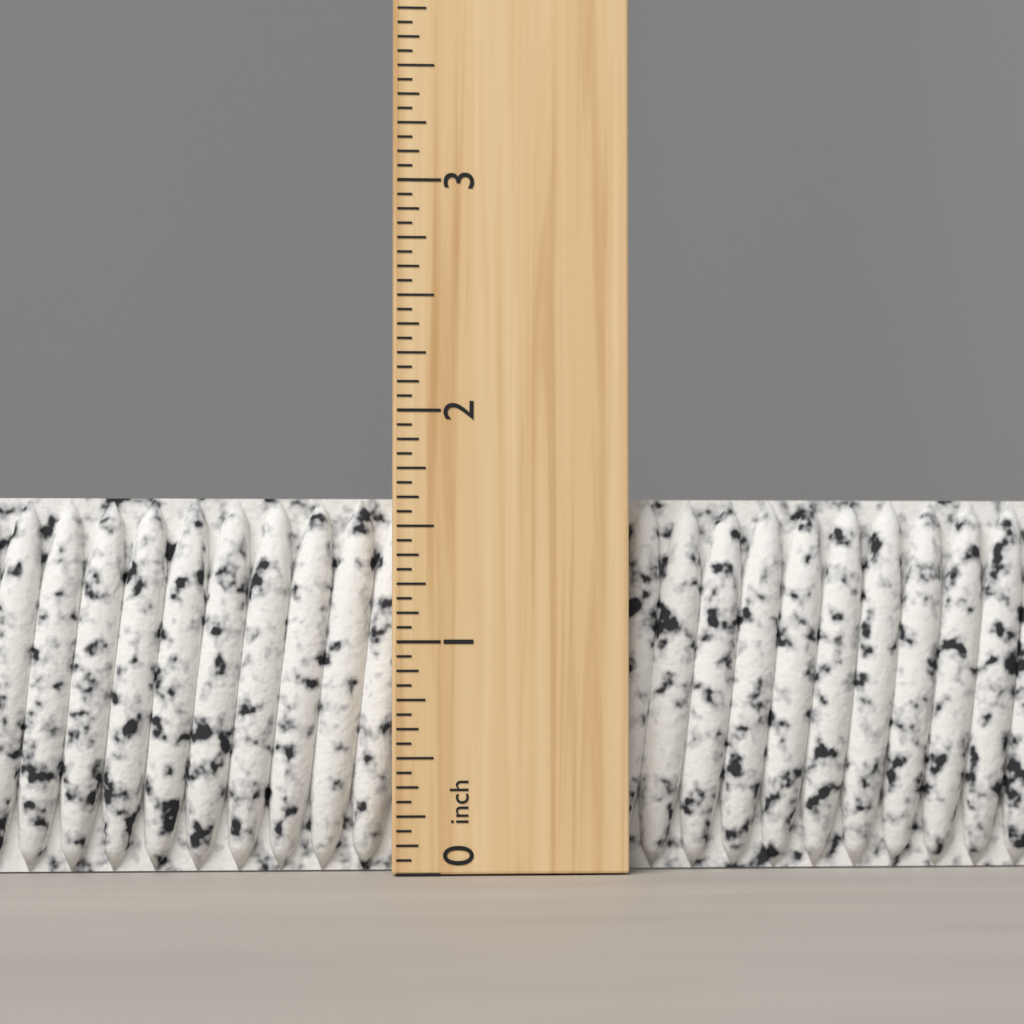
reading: 1.6250 inch
